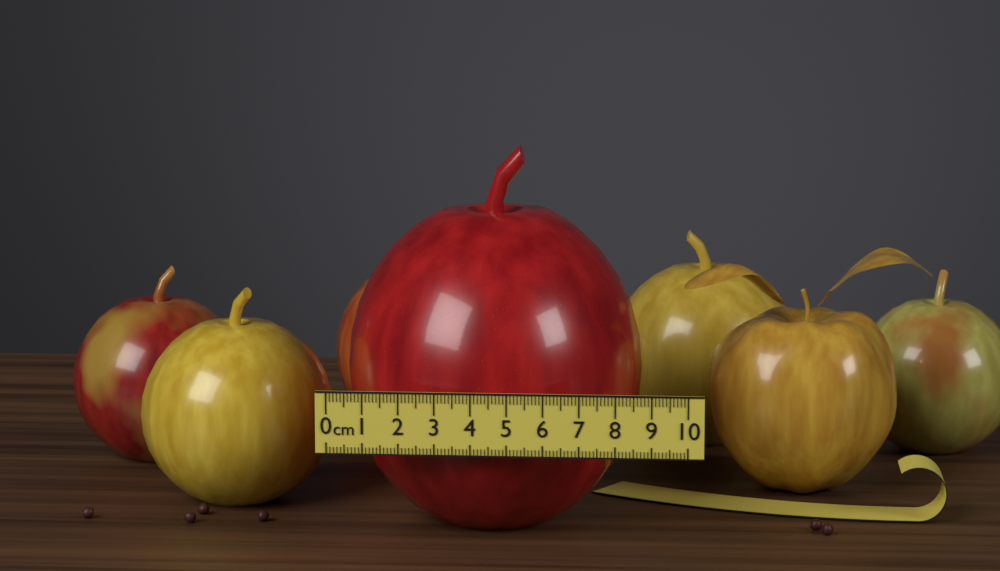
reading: 8.6 cm
